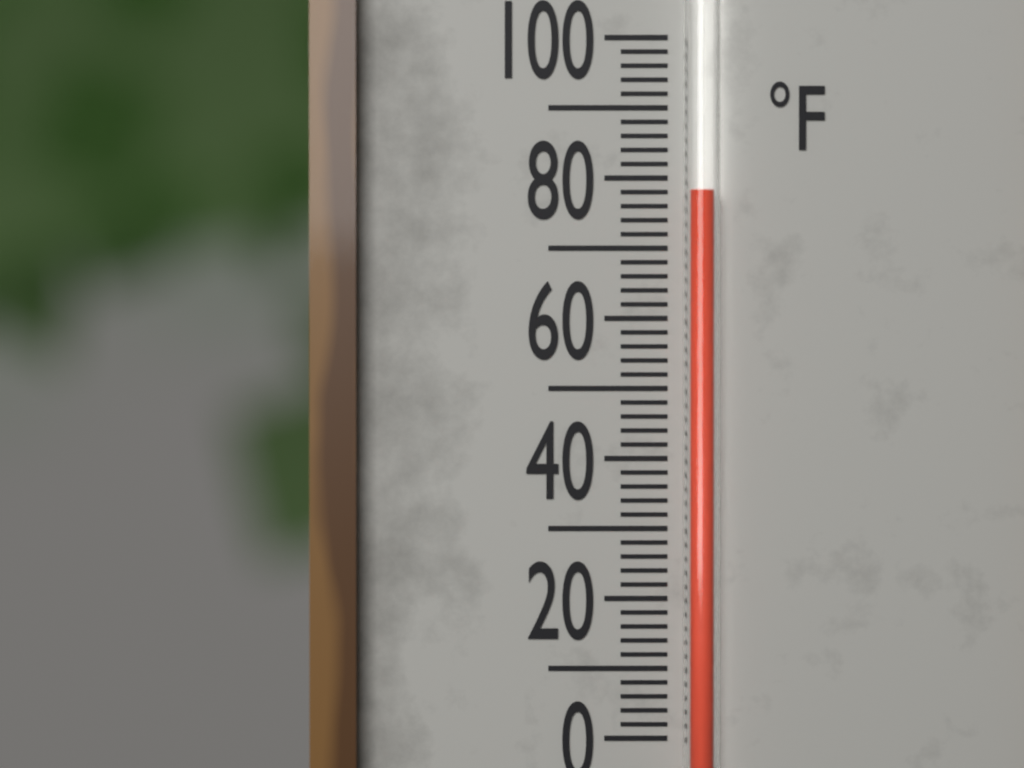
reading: 78 °F
